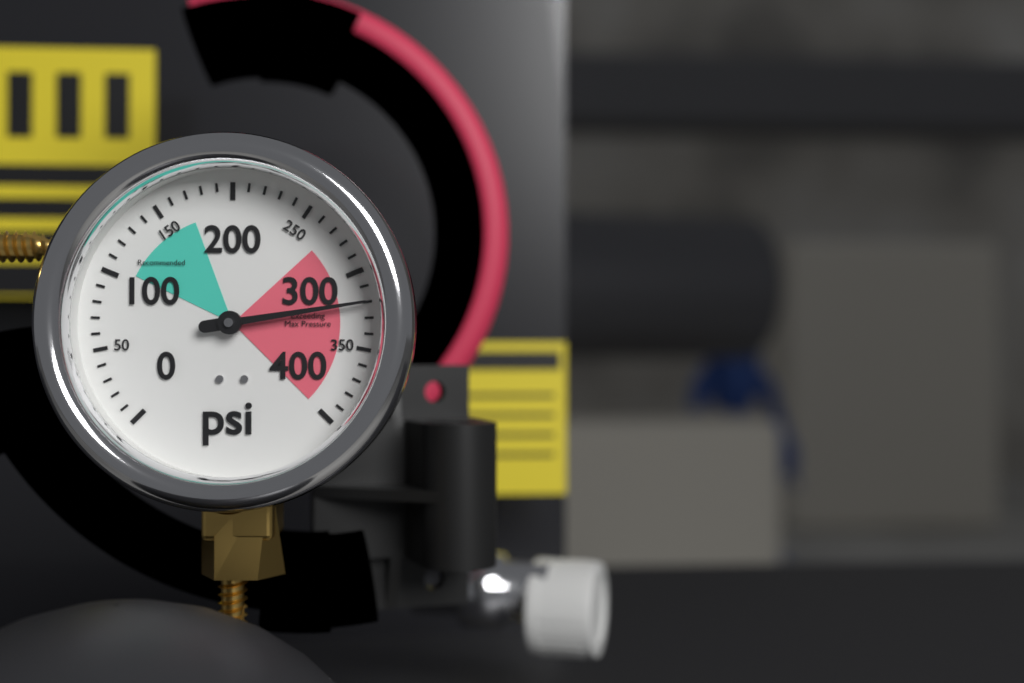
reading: 320 psi
